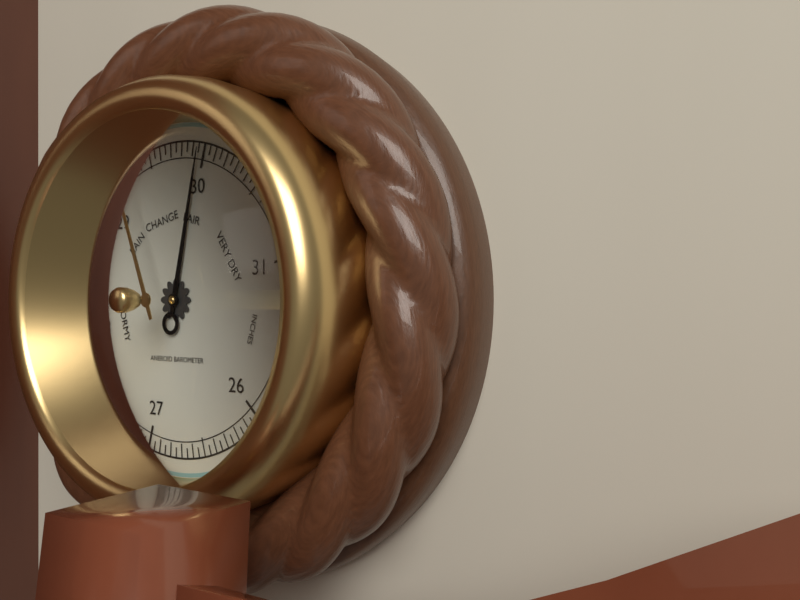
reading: 29.95 inHg
